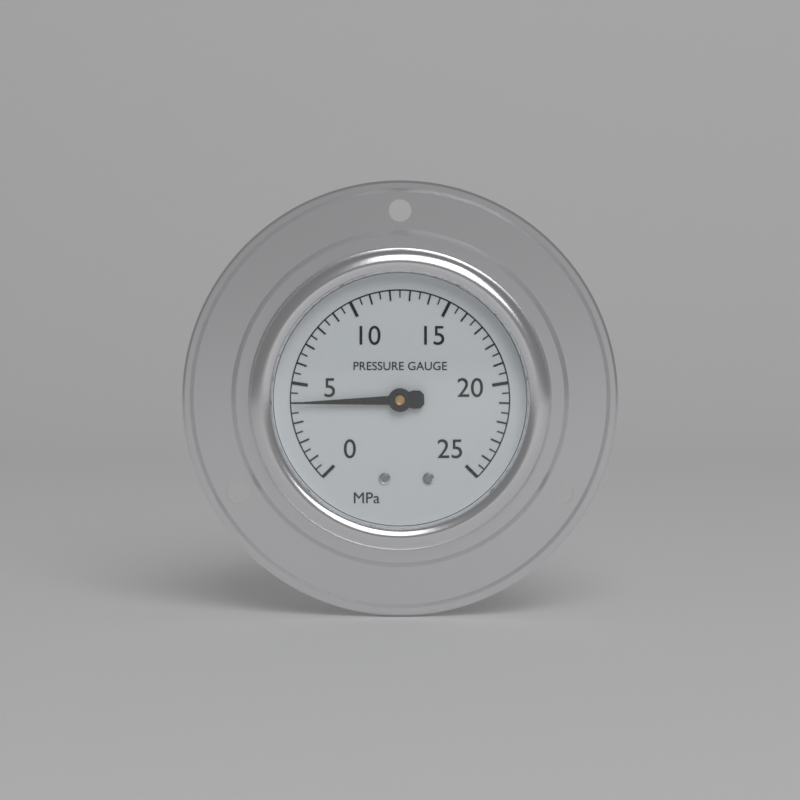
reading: 4.0 MPa
